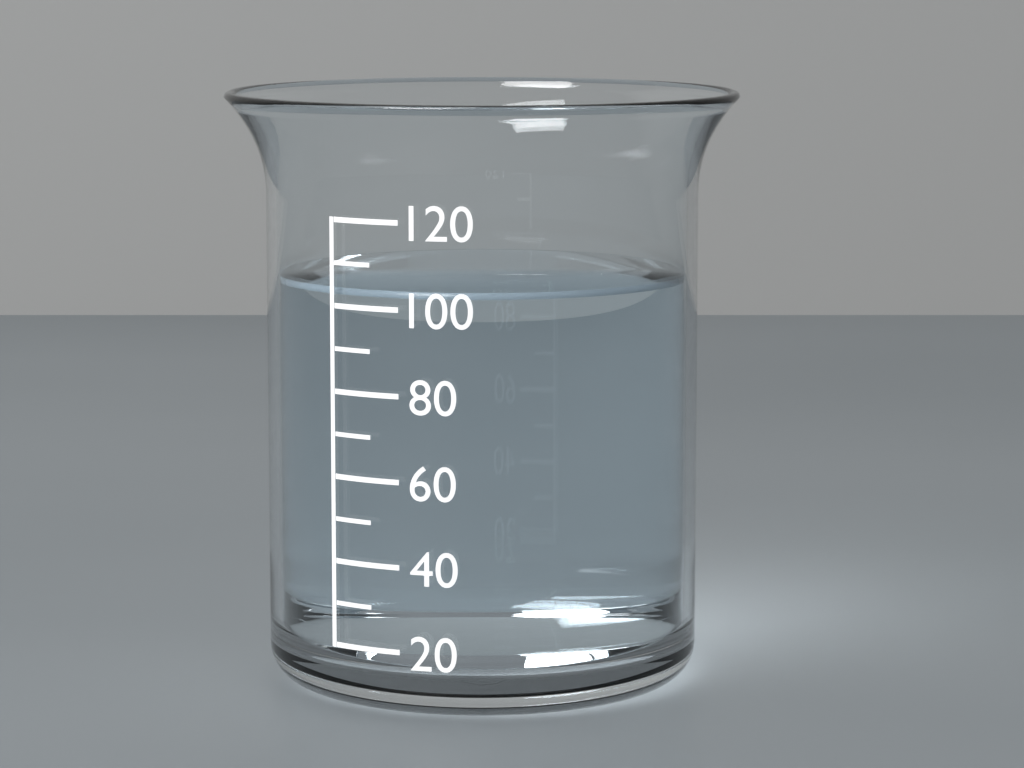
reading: 104 (no unit)
